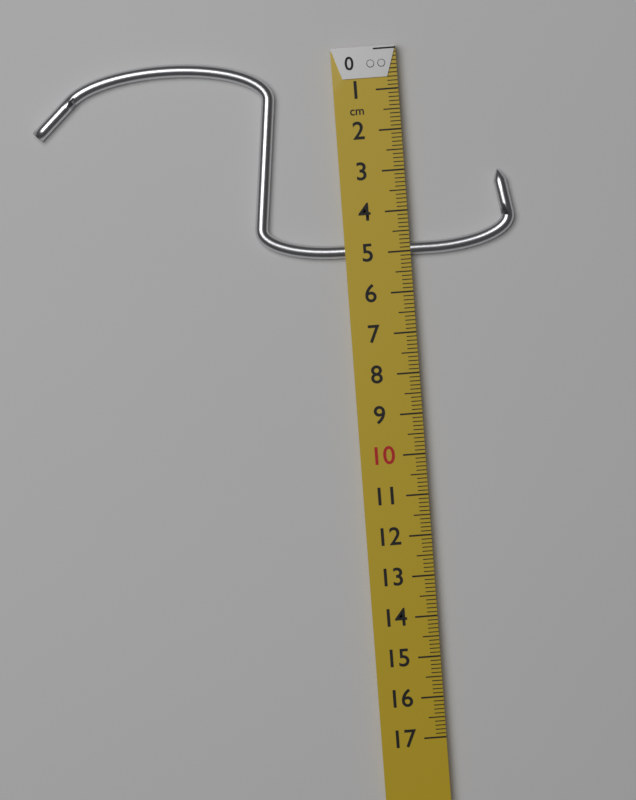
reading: 5.1 cm
